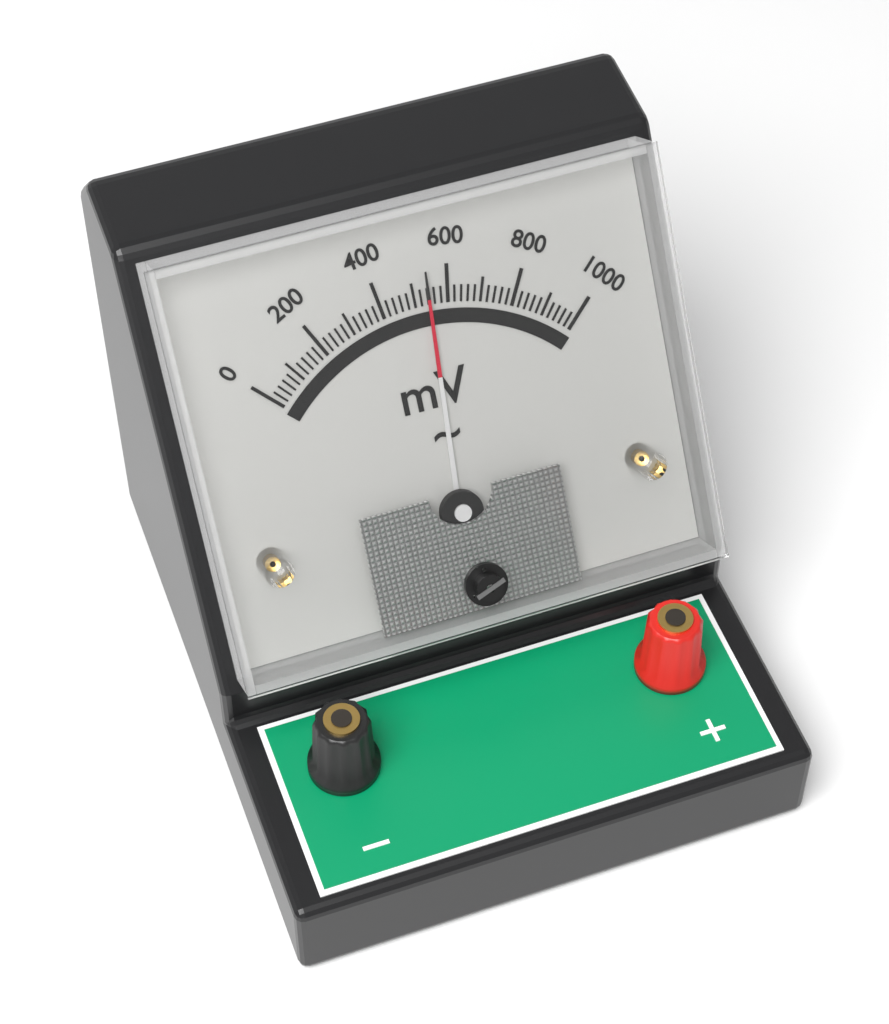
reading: 540 mV
